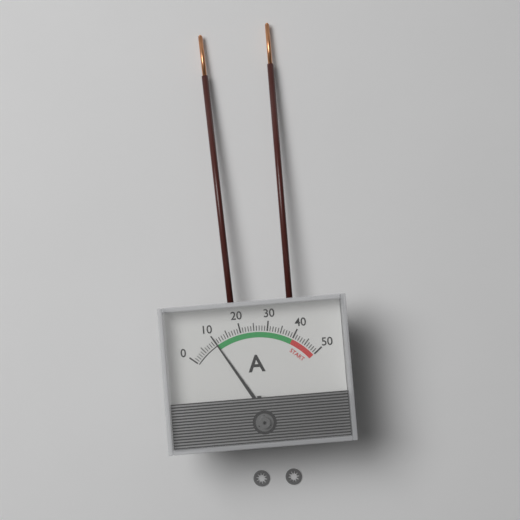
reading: 10 A
